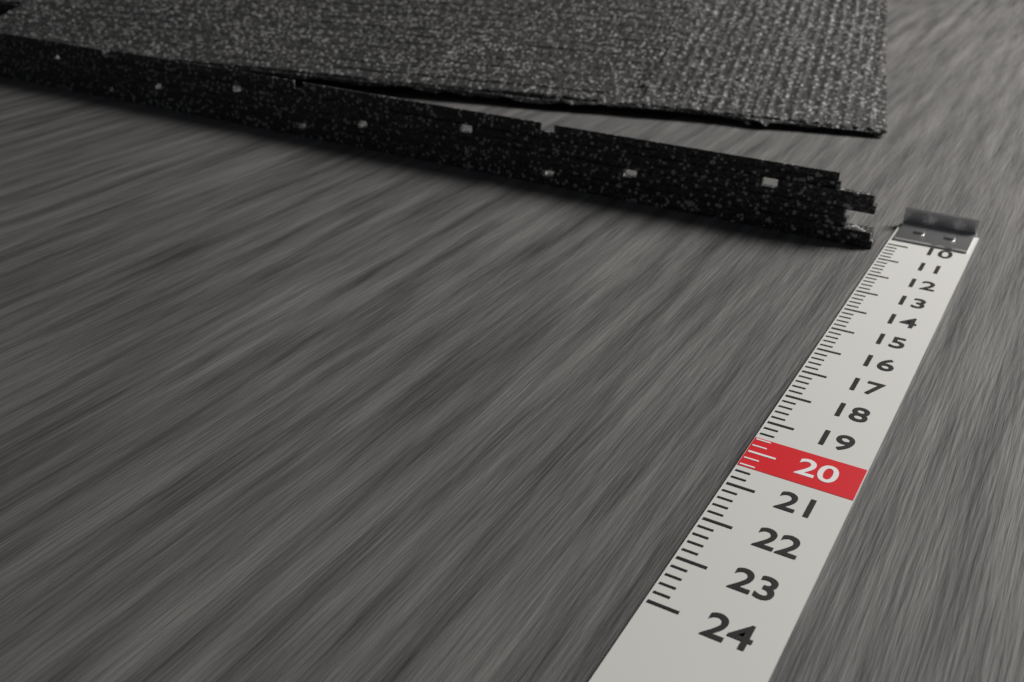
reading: 10.4 (no unit)
